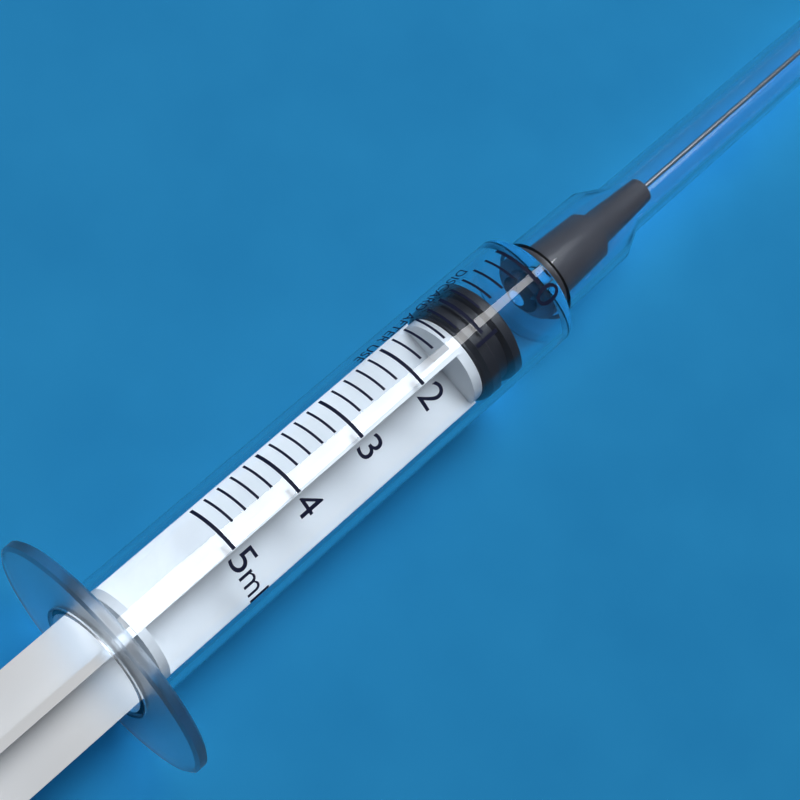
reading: 0.6 ml
